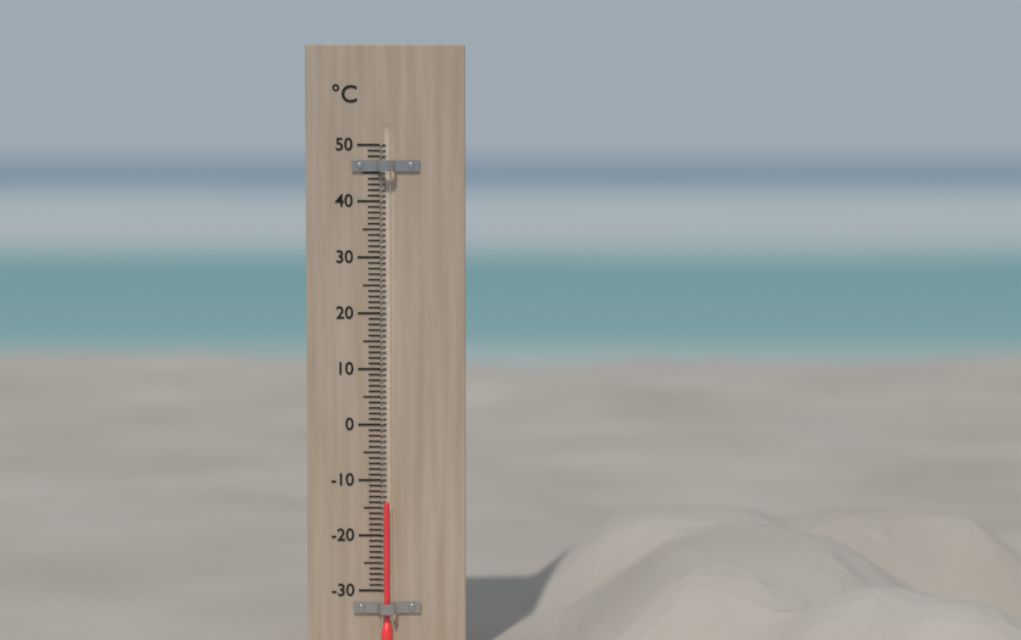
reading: -14 °C
